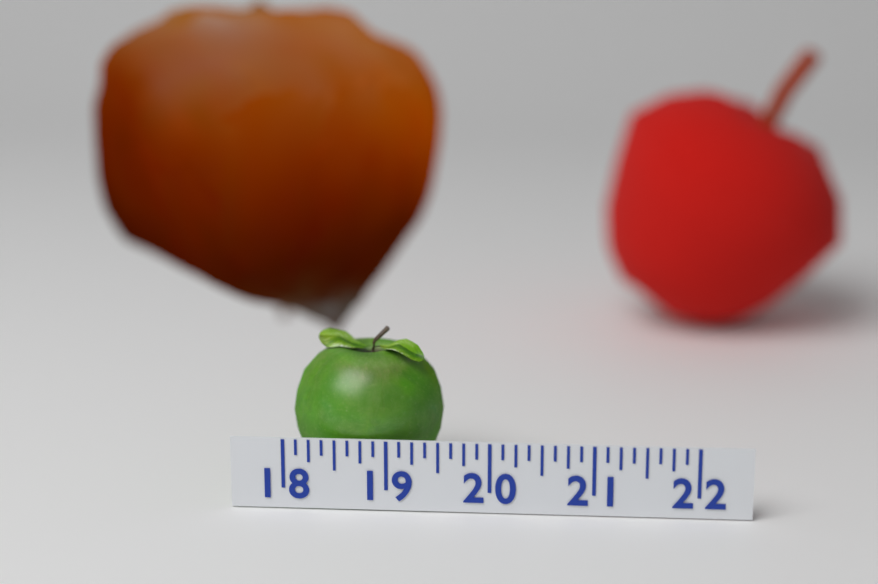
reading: 19.500 (no unit)
